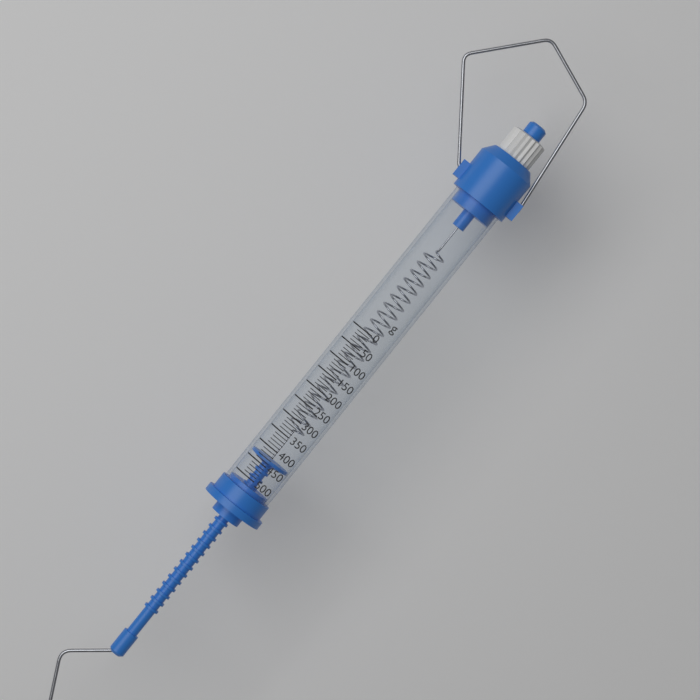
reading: 430 g
